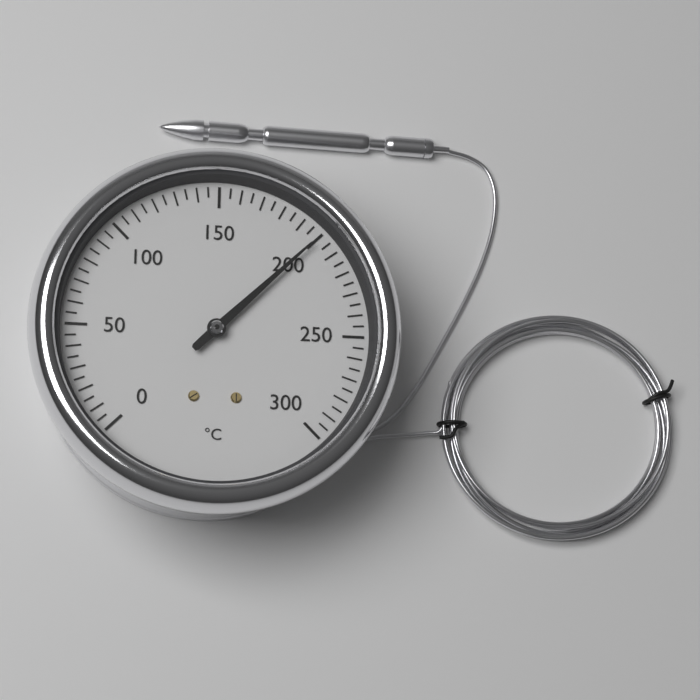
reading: 200 °C
